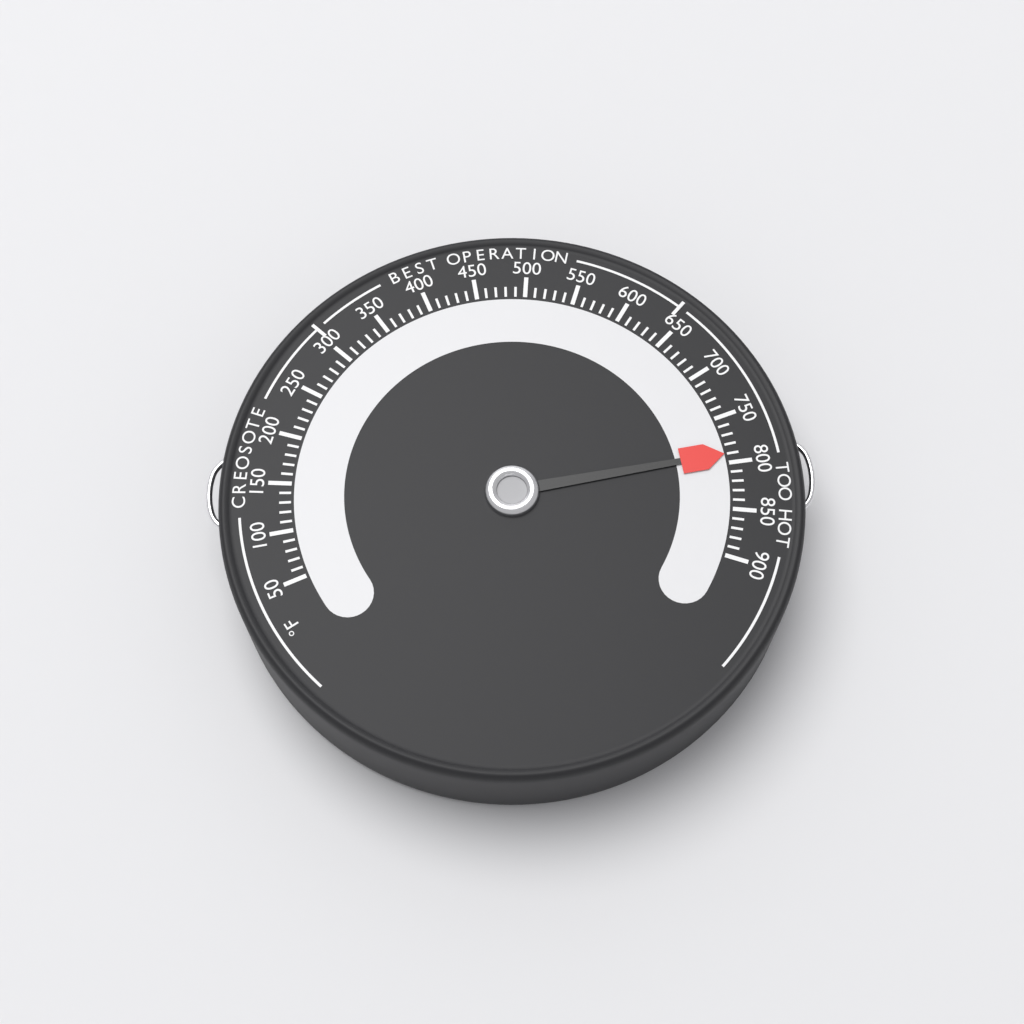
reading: 790 °F
